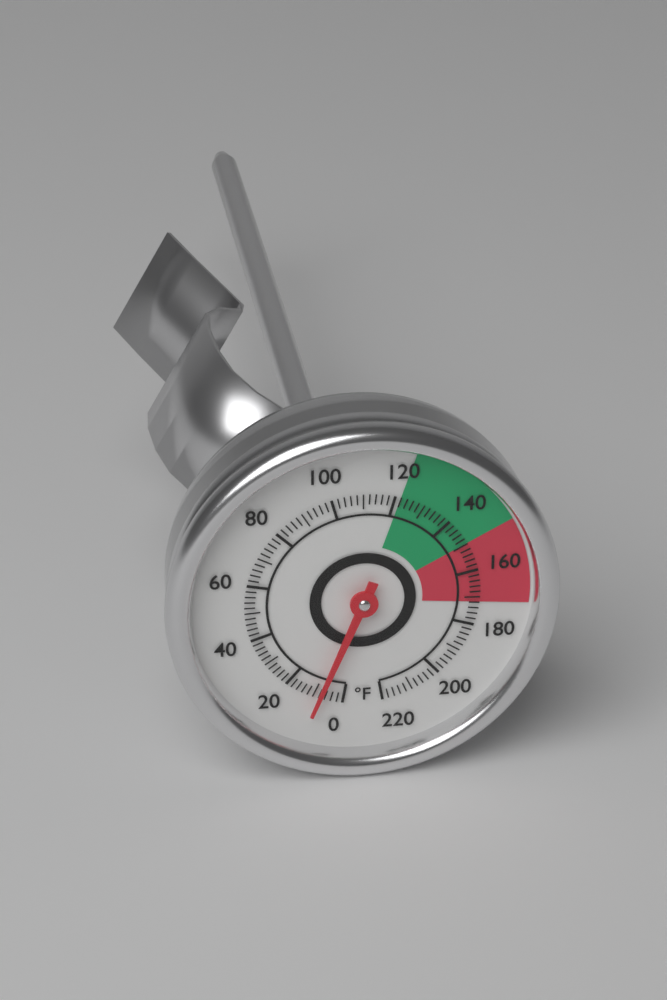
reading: 8 °F
